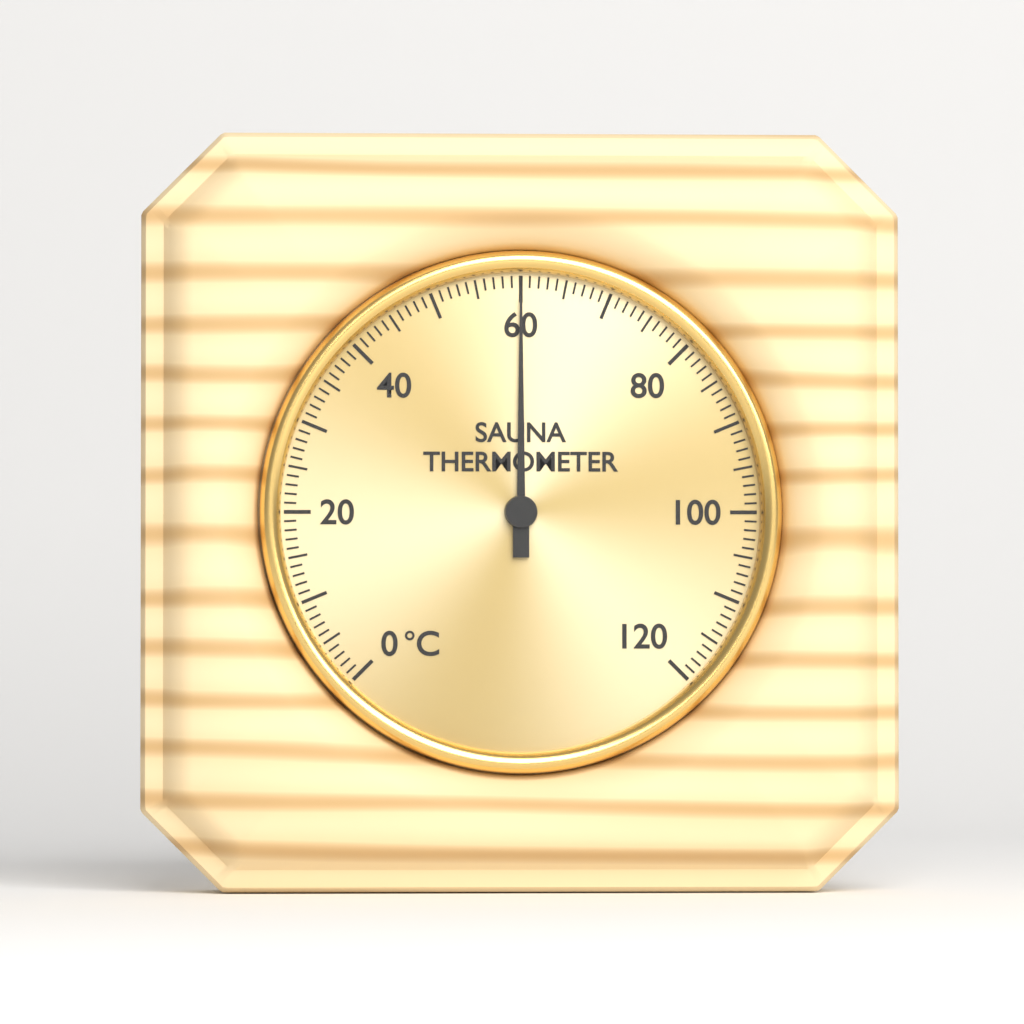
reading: 60 °C
